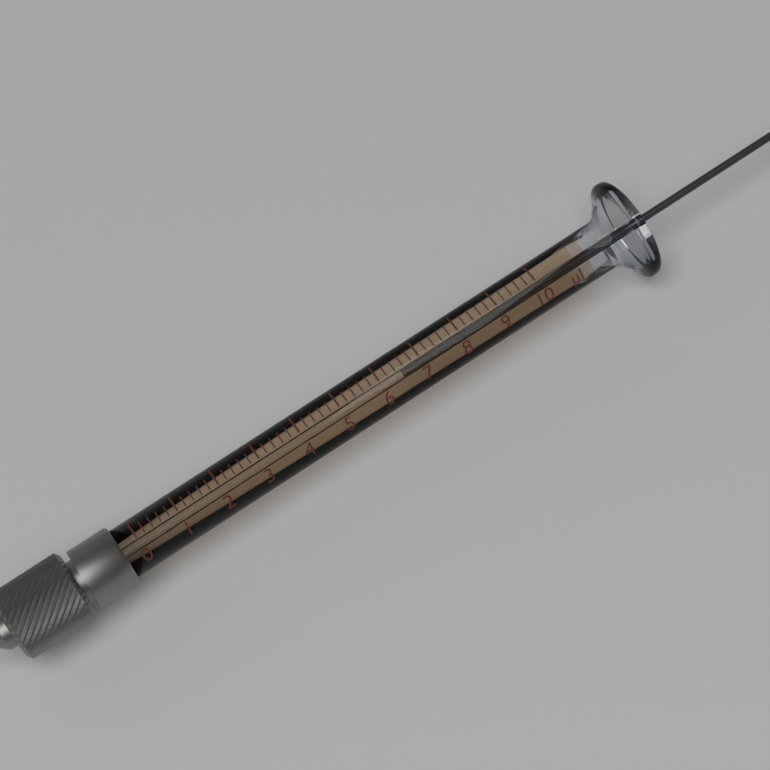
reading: 6.6 µl
